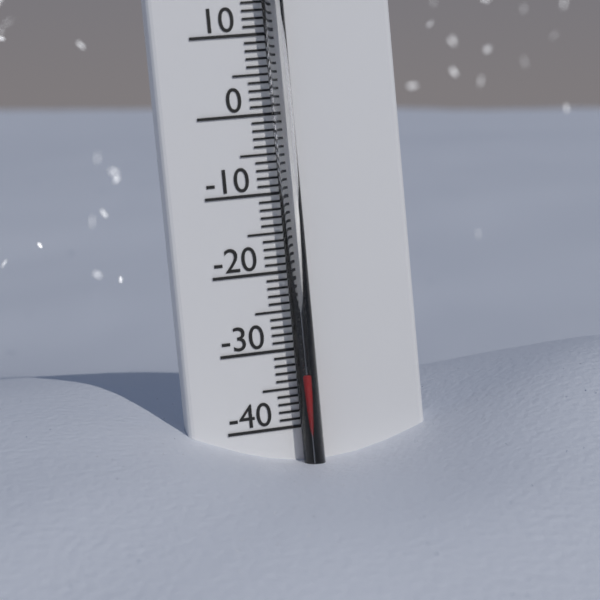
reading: -33 °C
